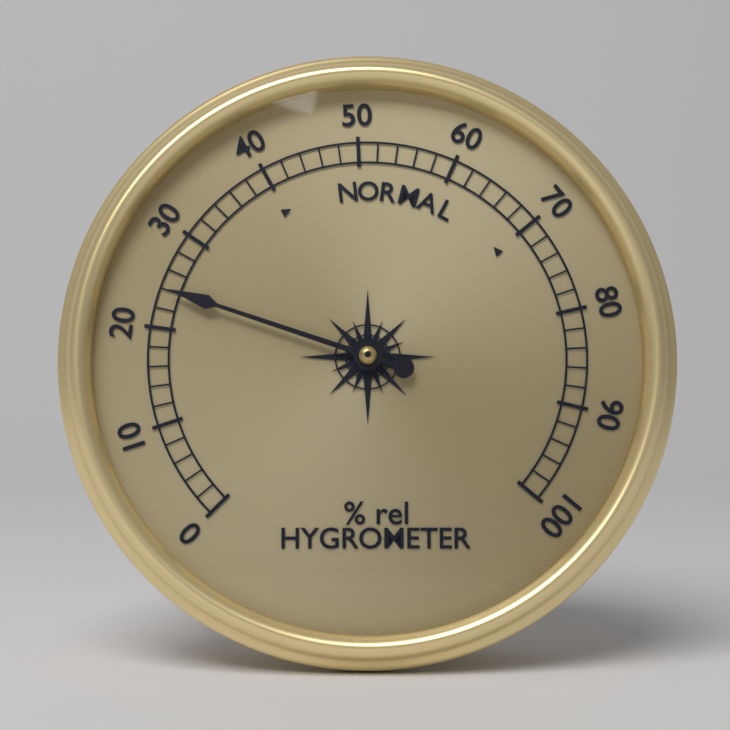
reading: 24 % rel
